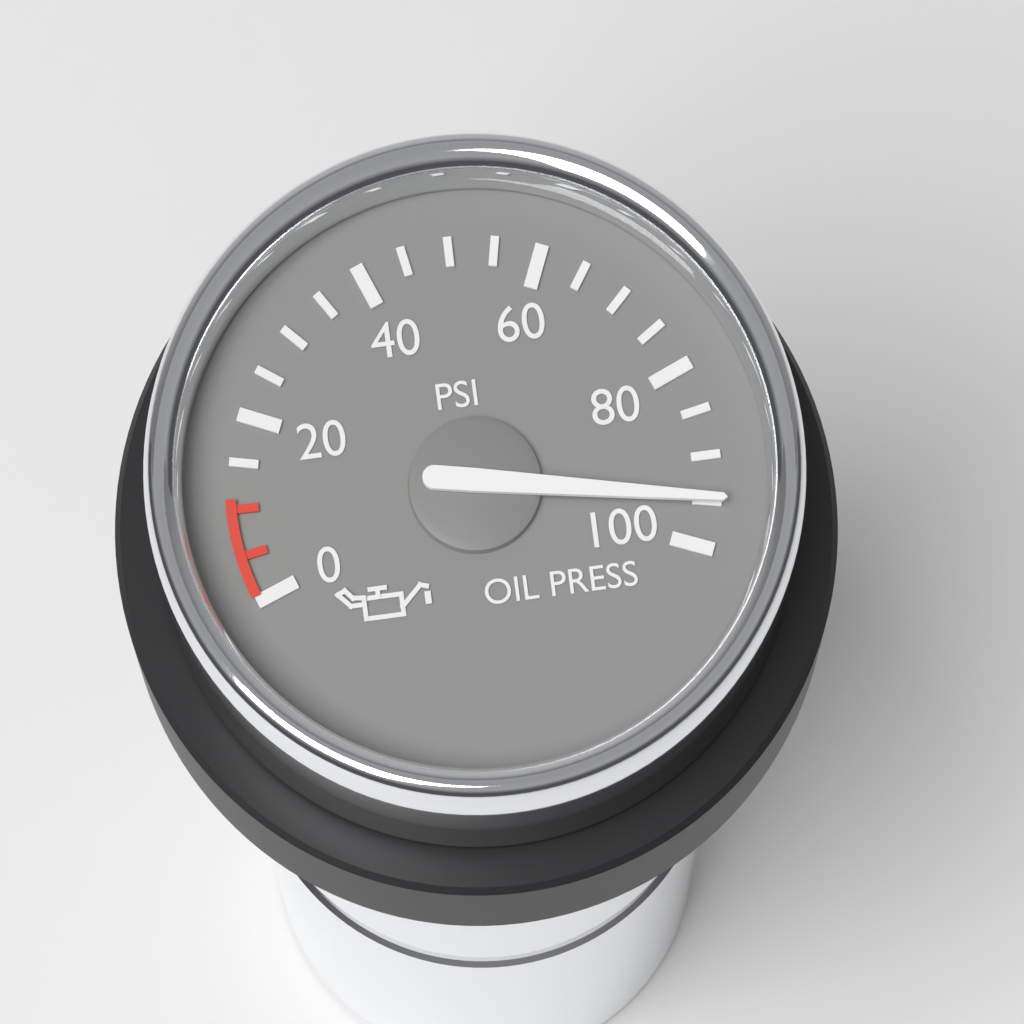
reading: 95 psi
